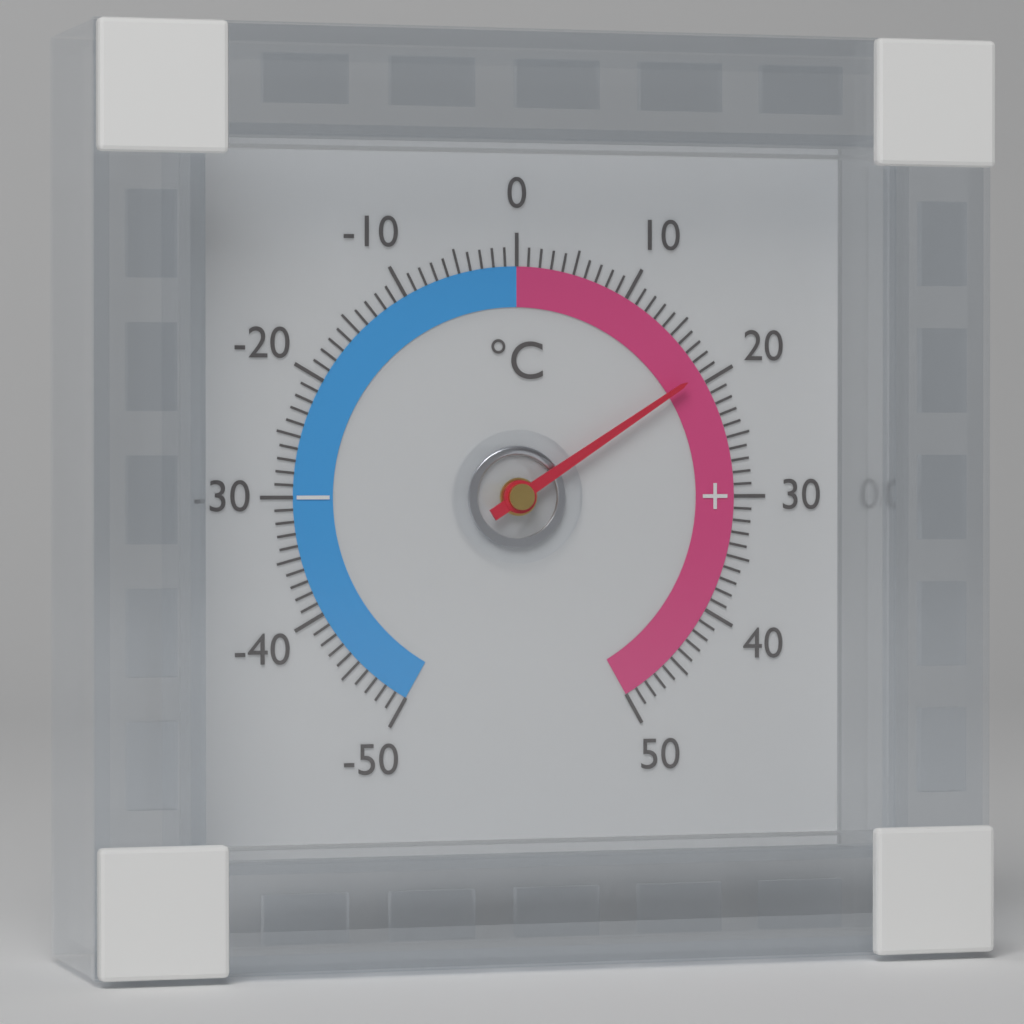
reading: 19 °C
